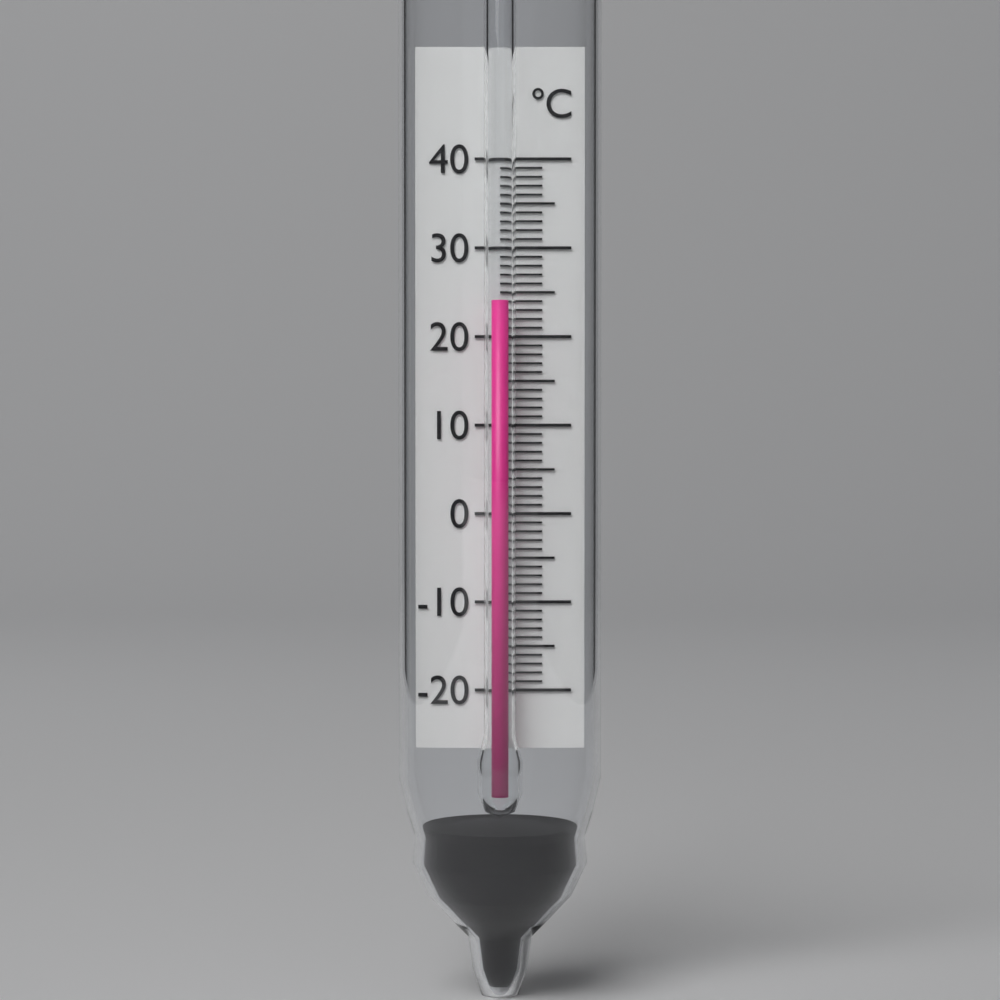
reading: 24 °C
